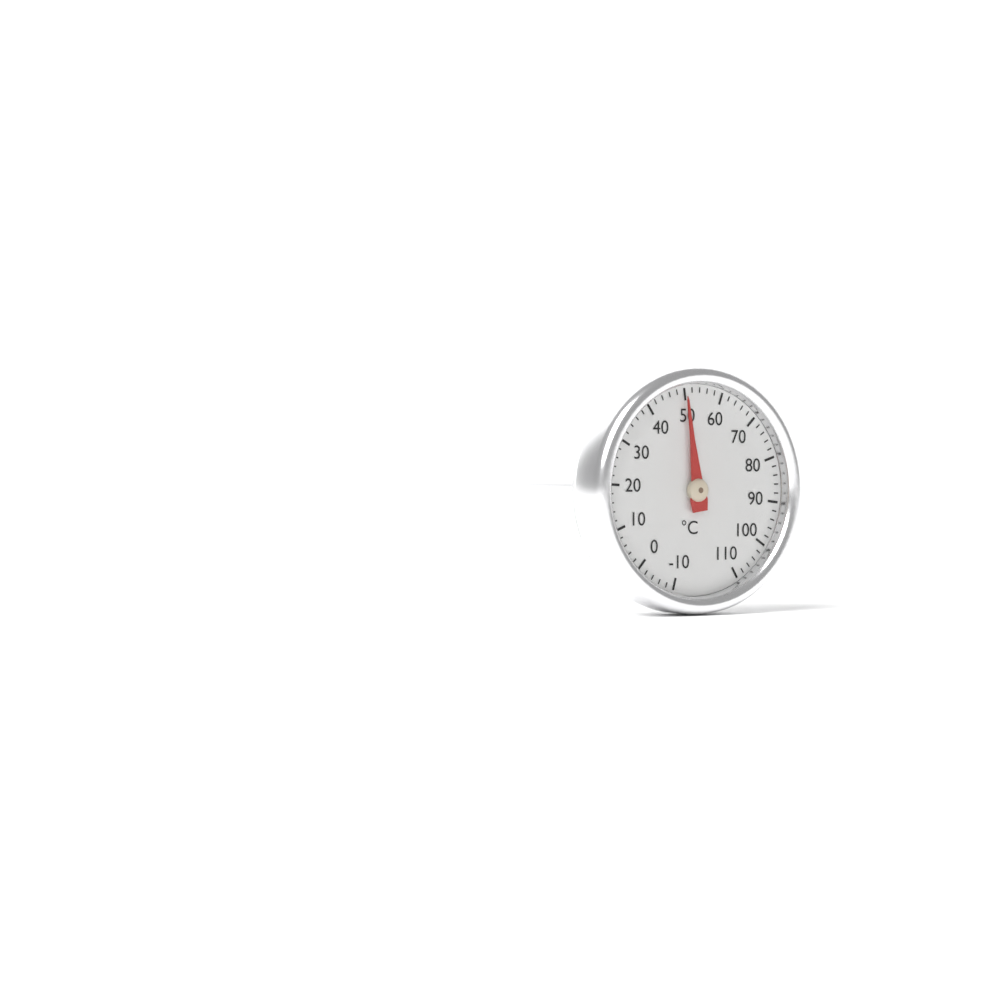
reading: 50 °C
